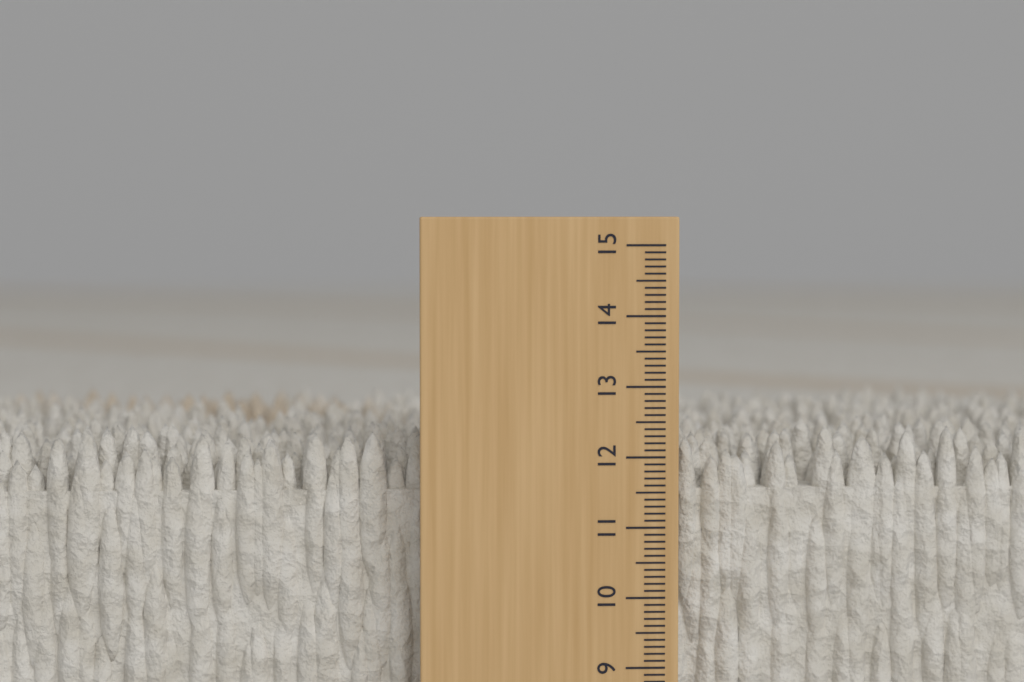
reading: 12.4 cm
